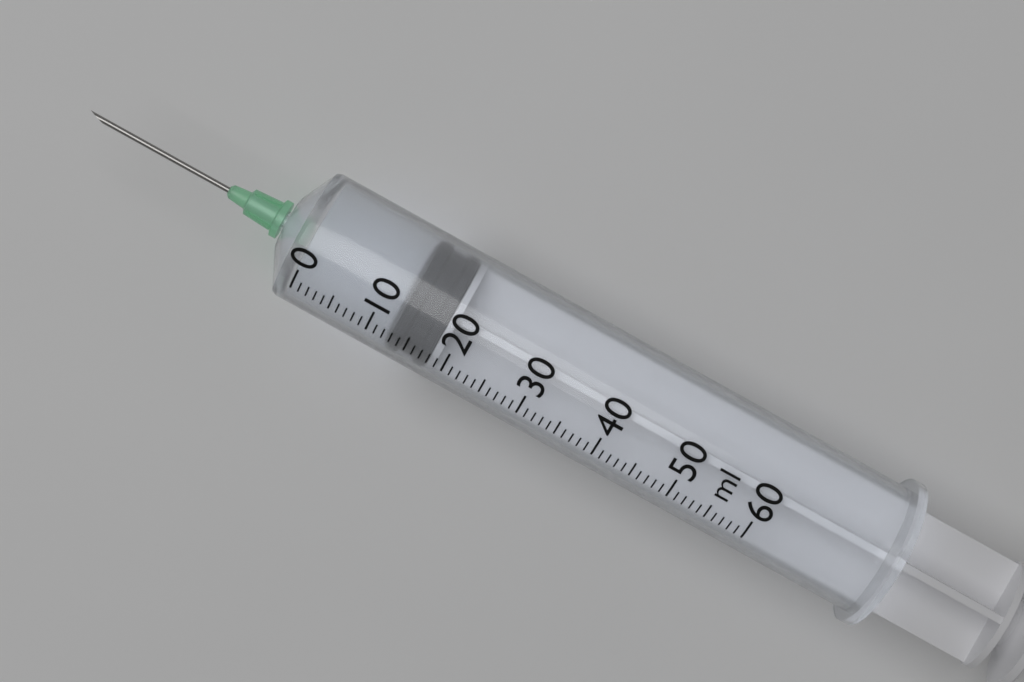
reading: 13 ml
